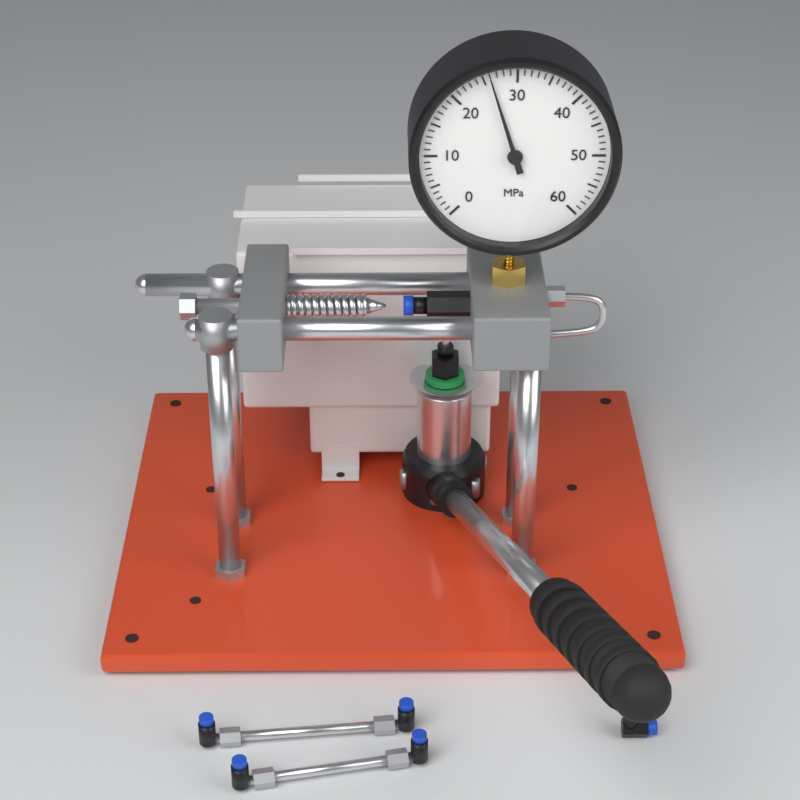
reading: 26 MPa
